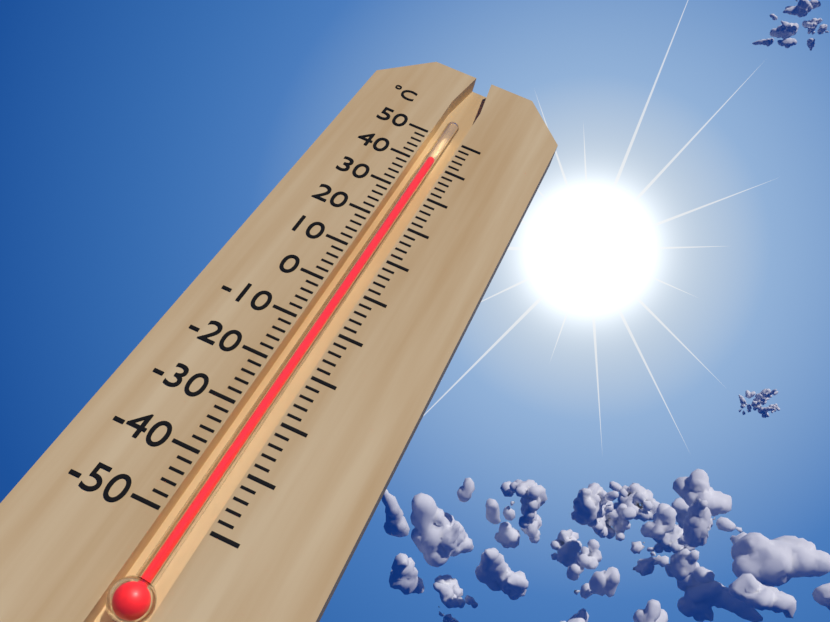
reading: 42 °C
